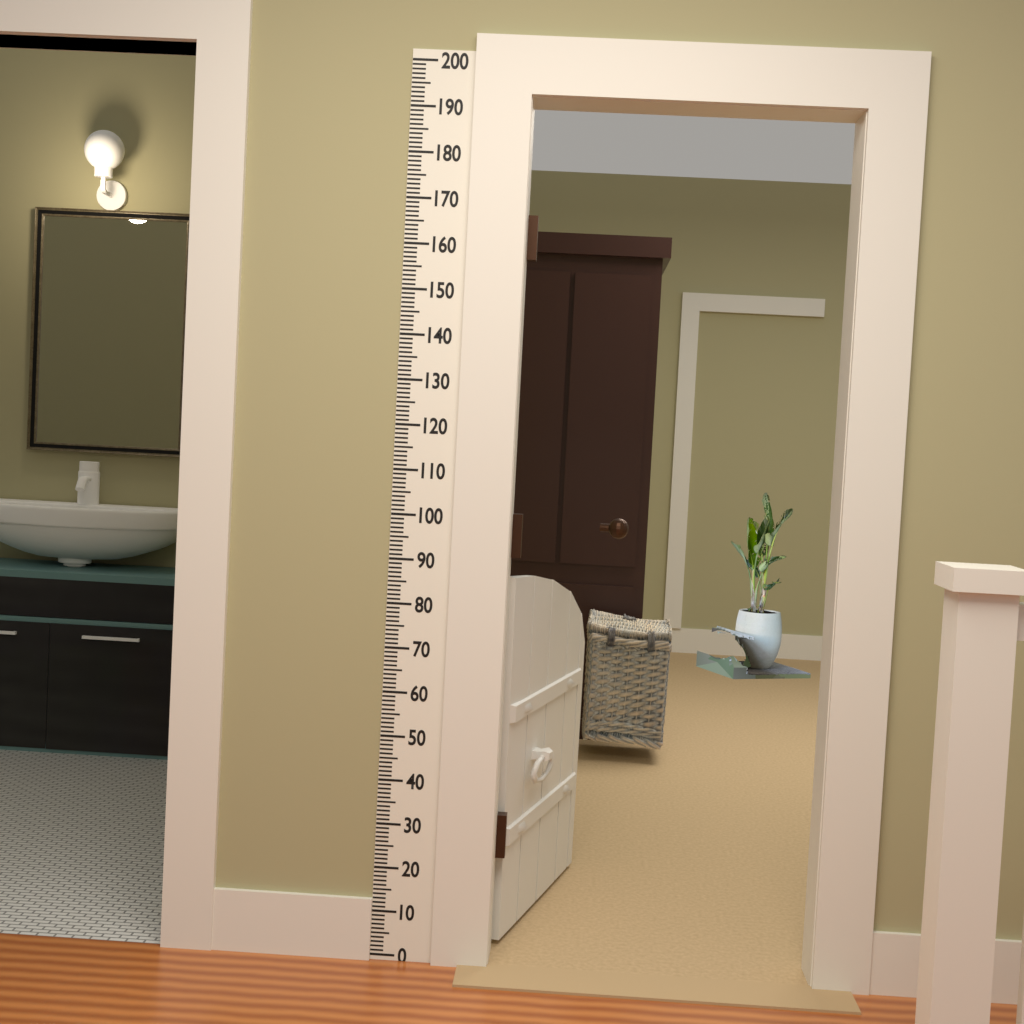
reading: 86 (no unit)
